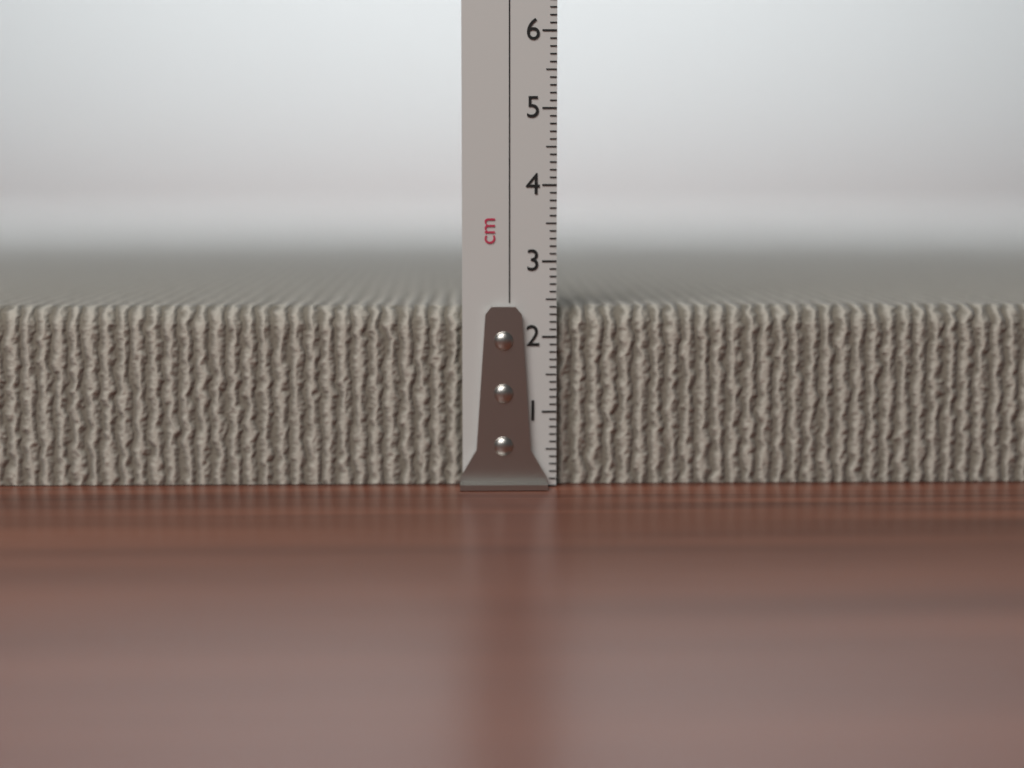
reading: 2.4 cm
